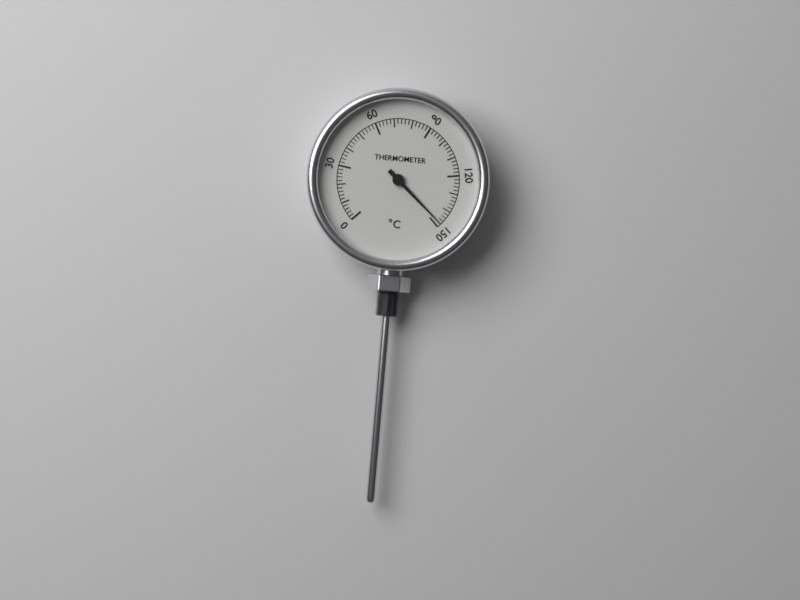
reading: 148 °C
